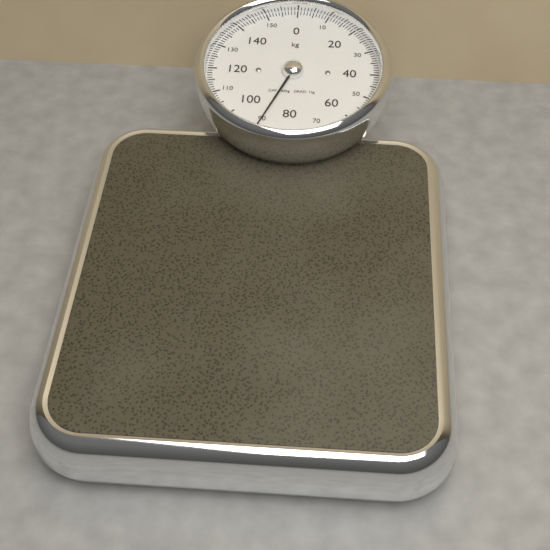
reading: 90 kg
